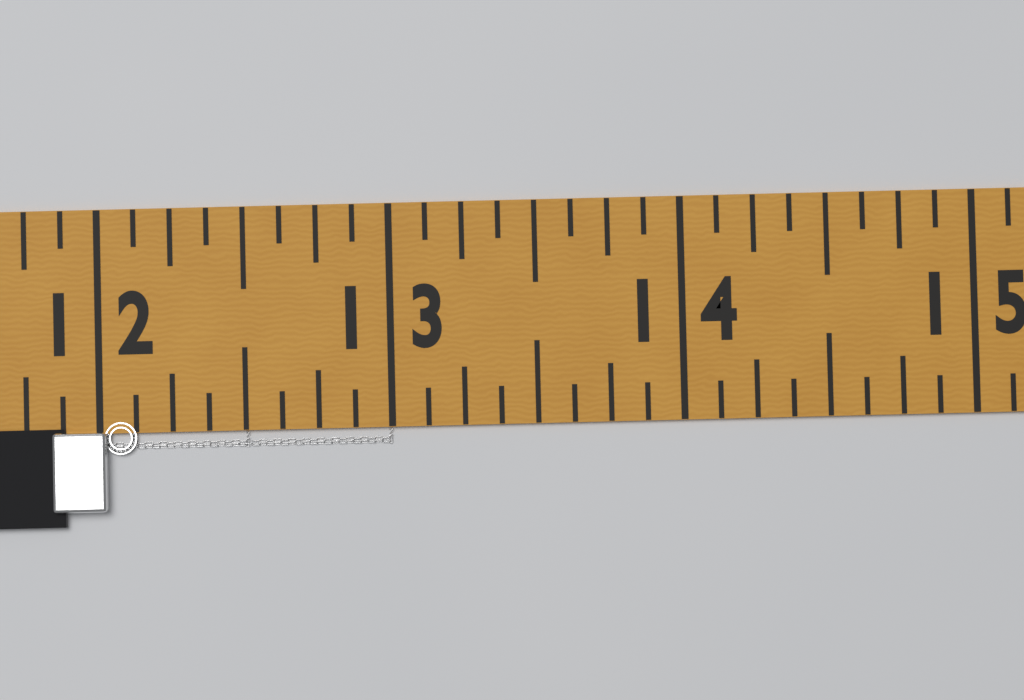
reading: 13.000 in
